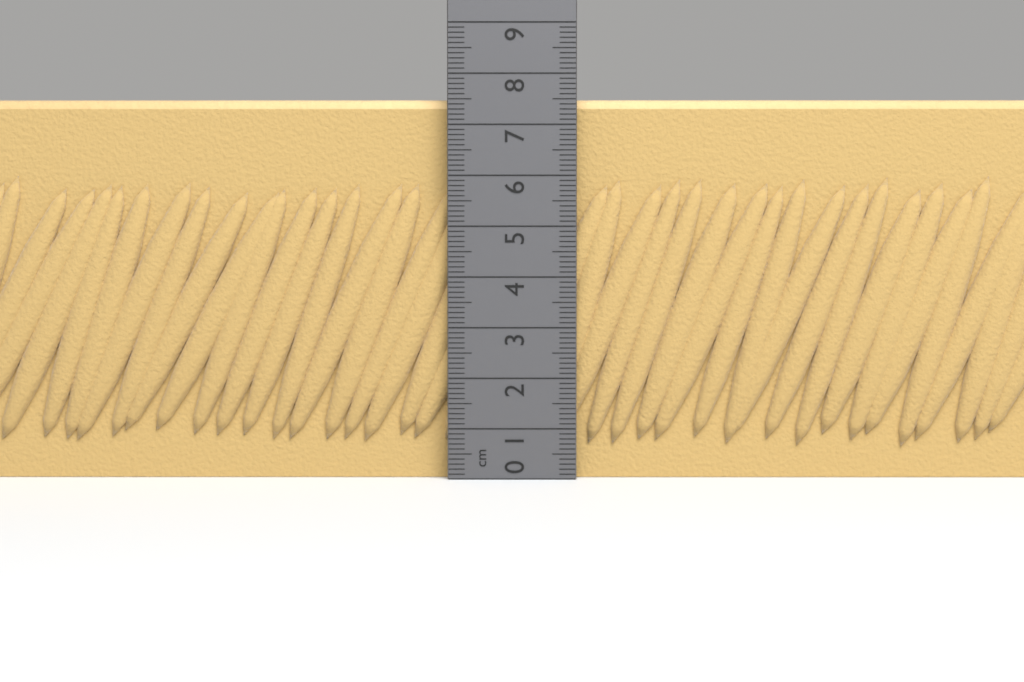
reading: 7.5 cm
